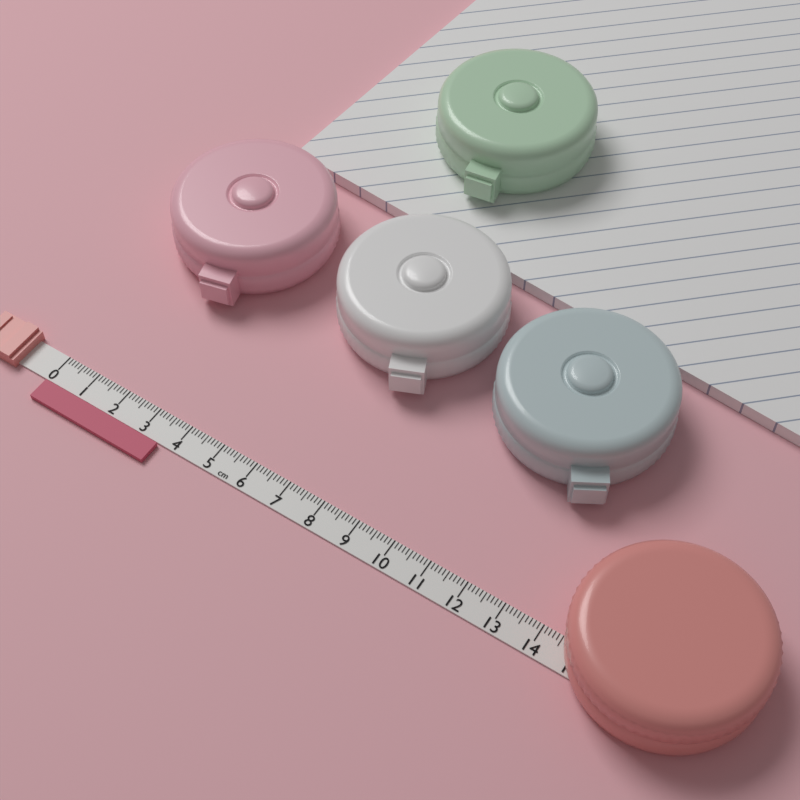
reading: 3.6 cm
